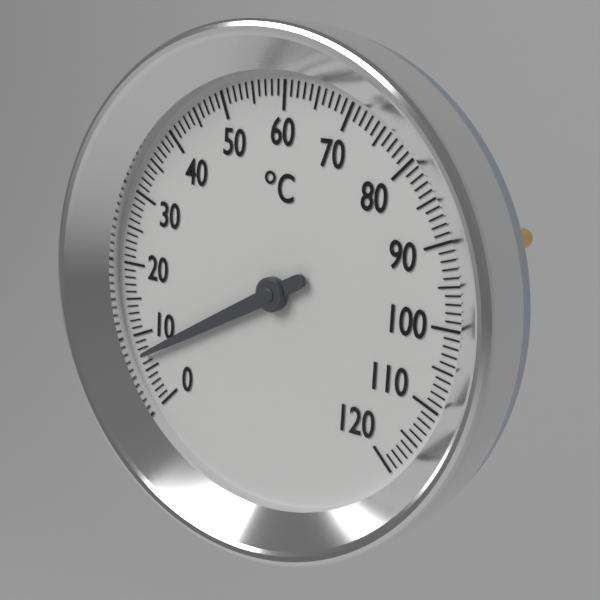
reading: 7 °C
